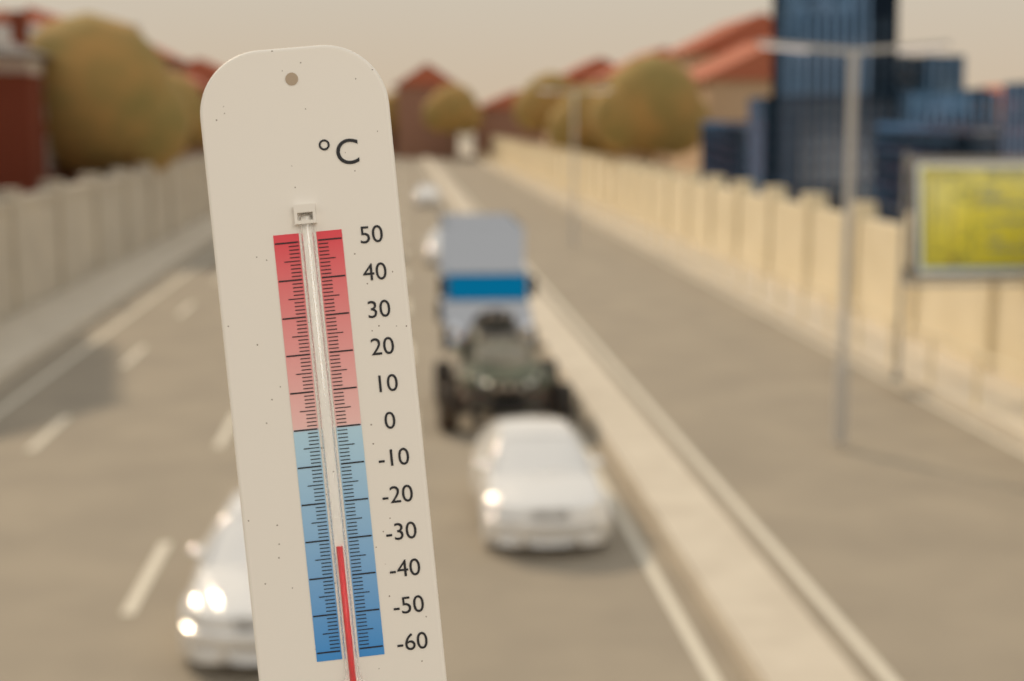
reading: -32 °C
